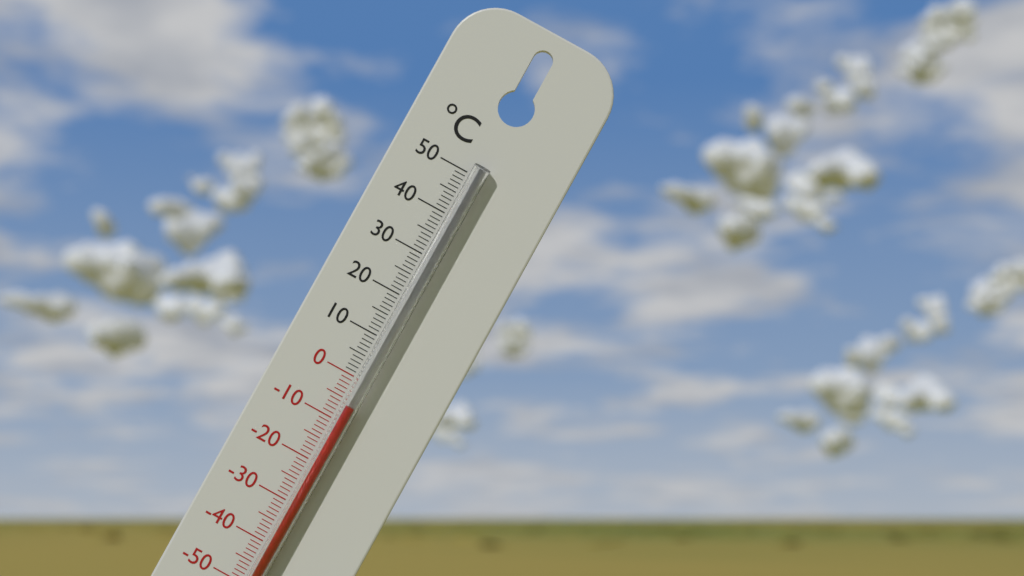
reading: -6 °C
